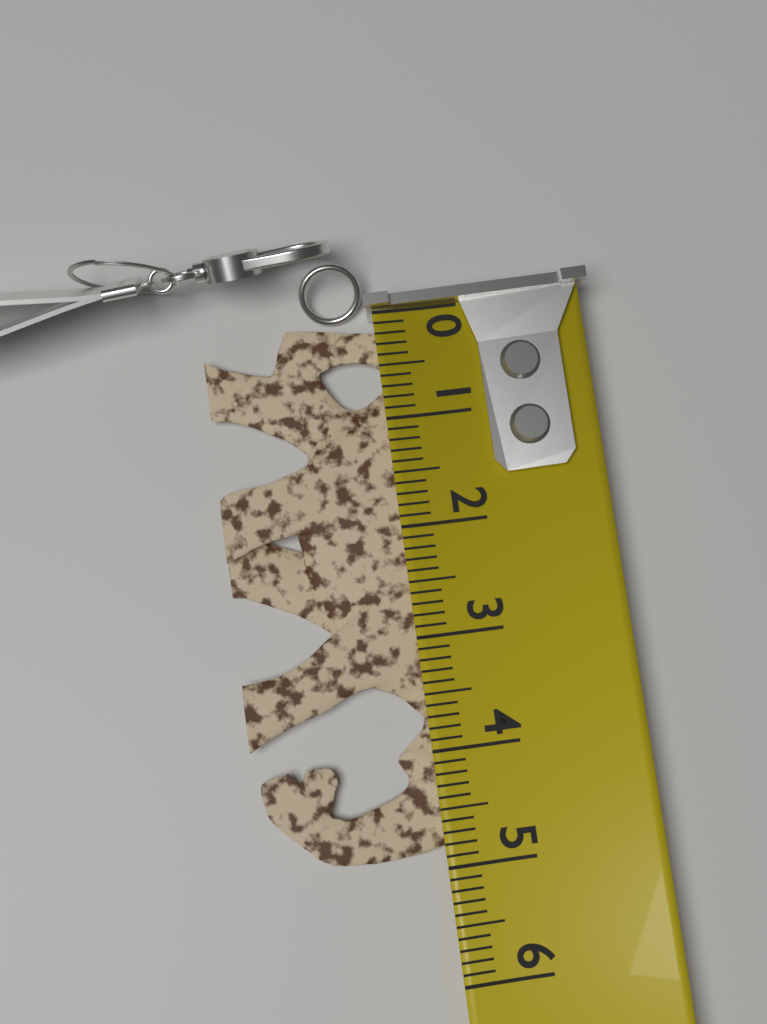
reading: 4.9 (no unit)
